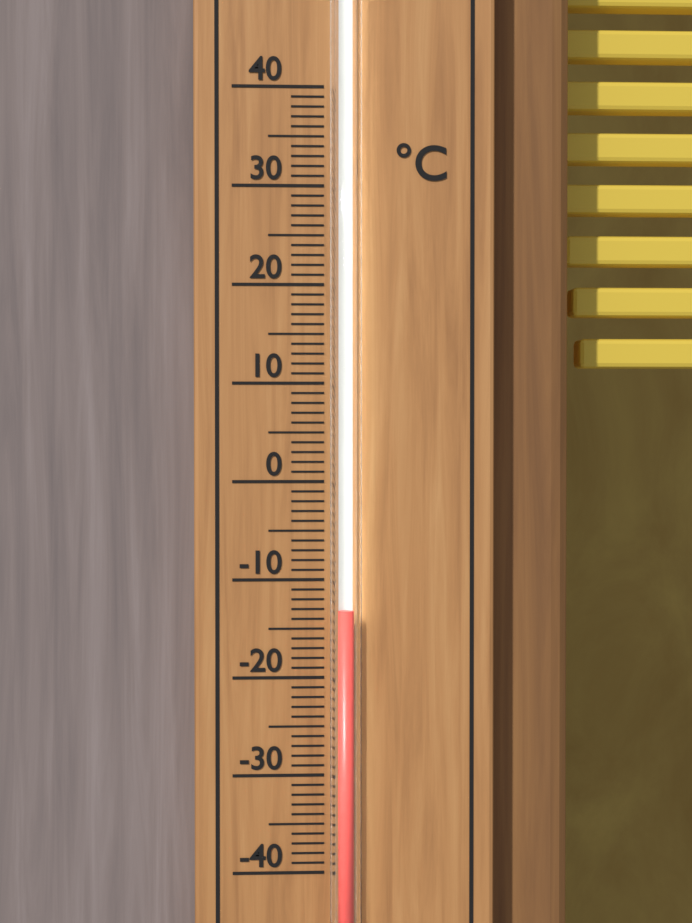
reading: -13 °C
